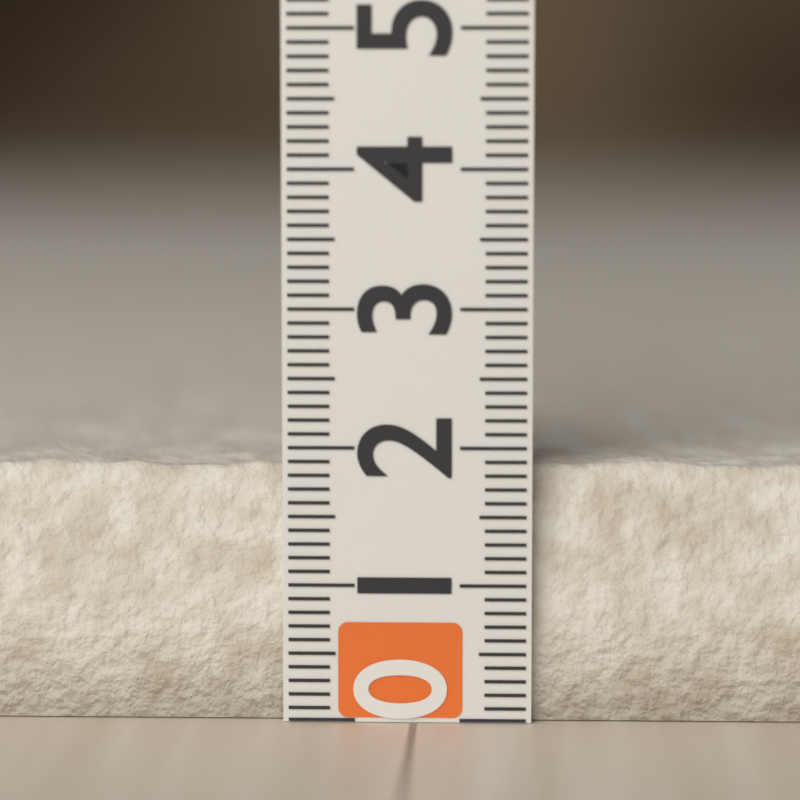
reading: 1.9 (no unit)
